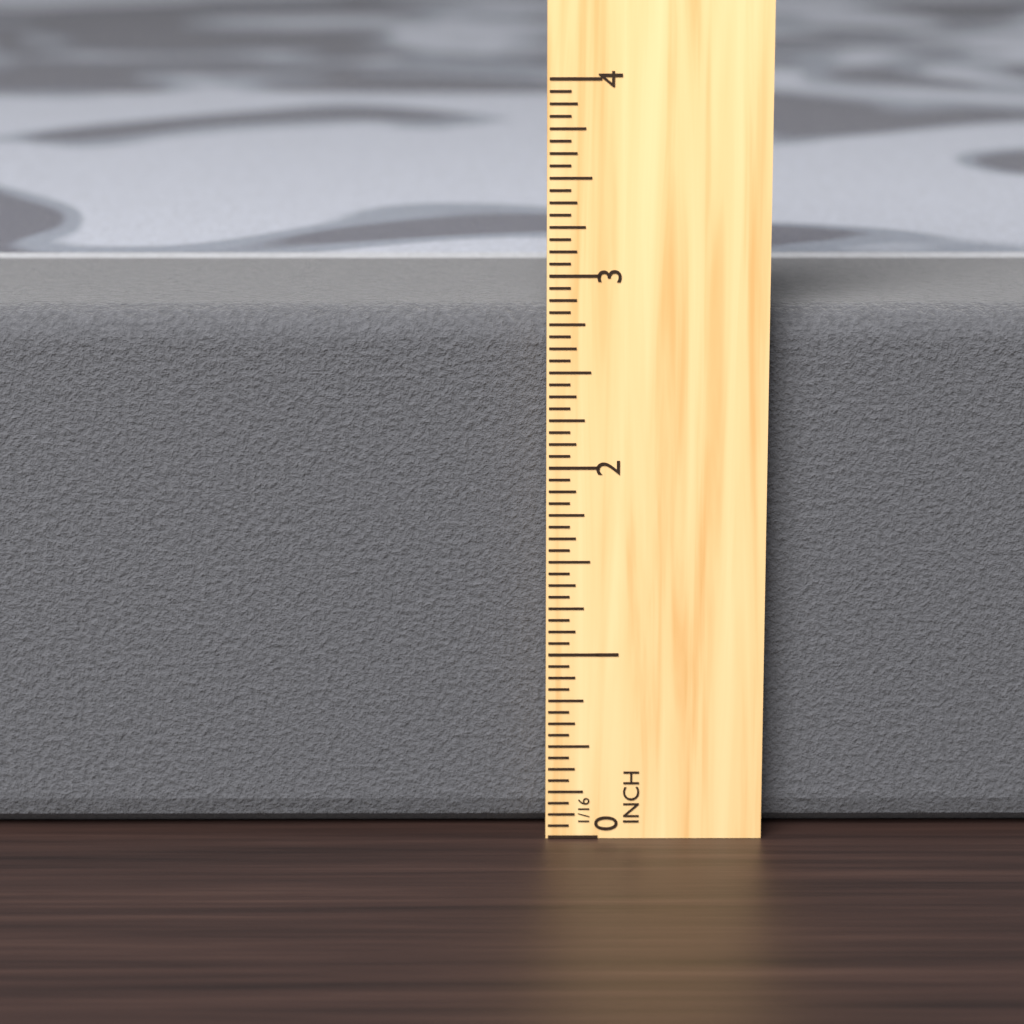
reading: 2.8125 in
